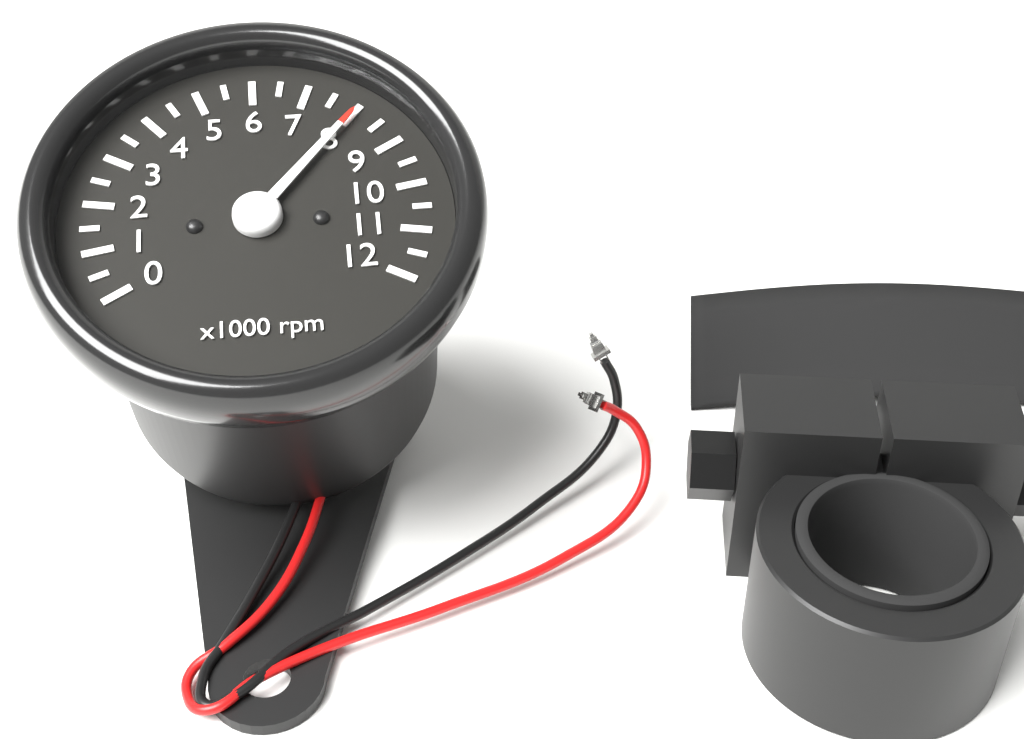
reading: 8.0 x1000 rpm
